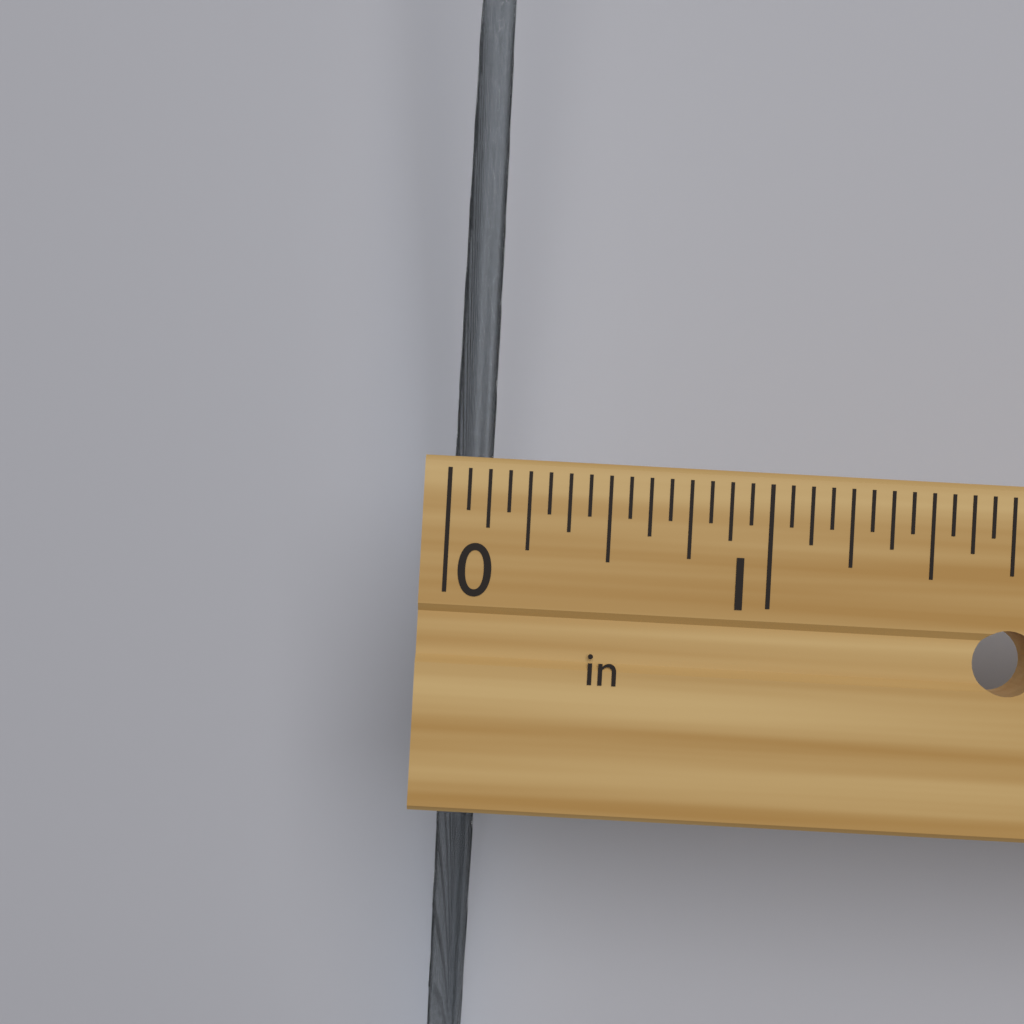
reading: 0.1250 in
